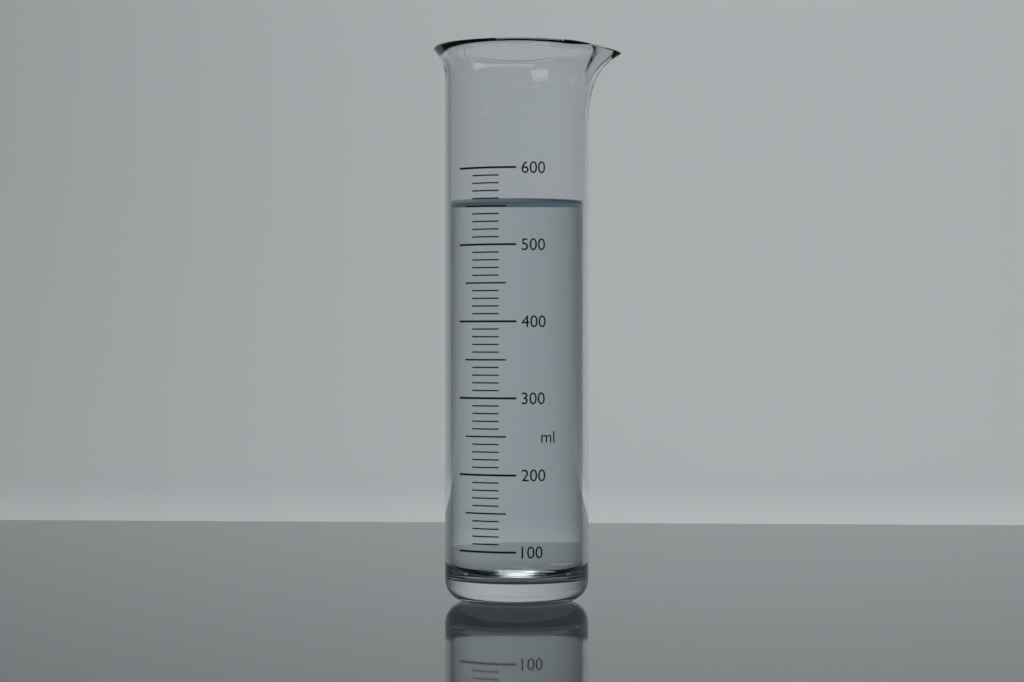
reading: 560 ml
